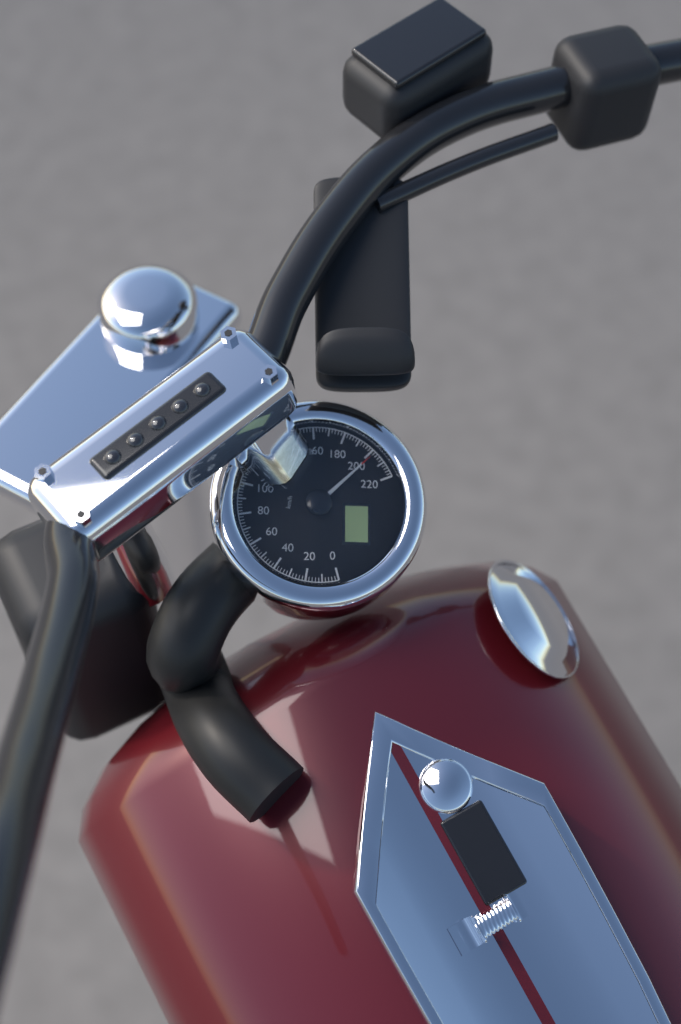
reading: 202 km/h
